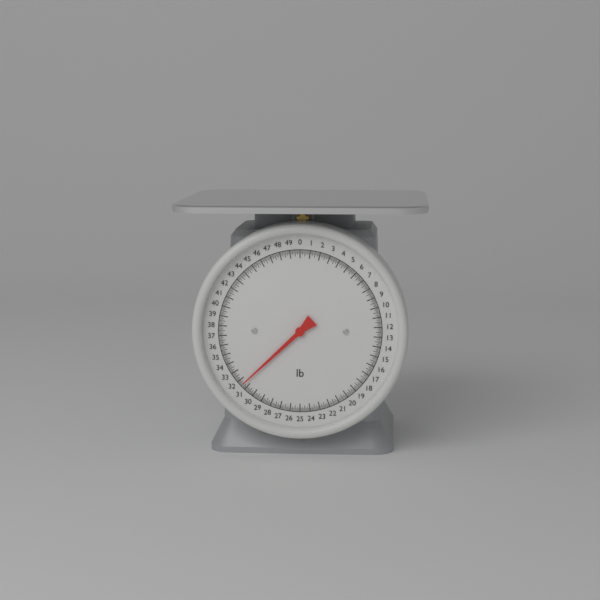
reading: 31.500 lb
